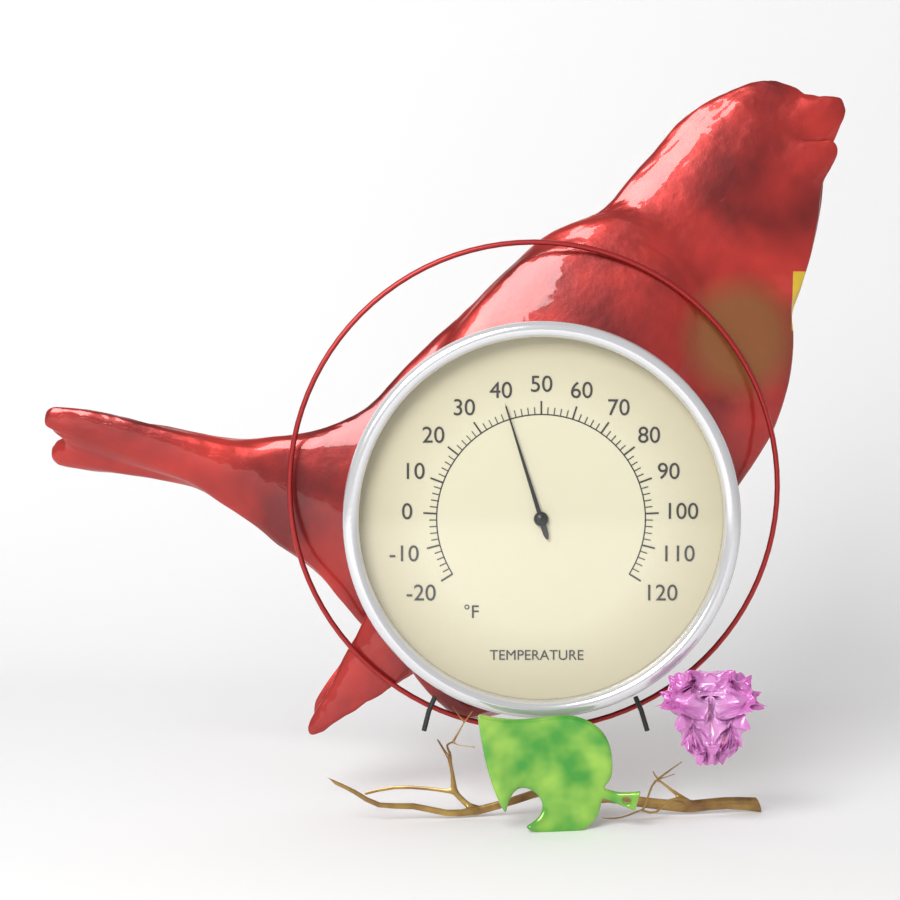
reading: 40 °F
